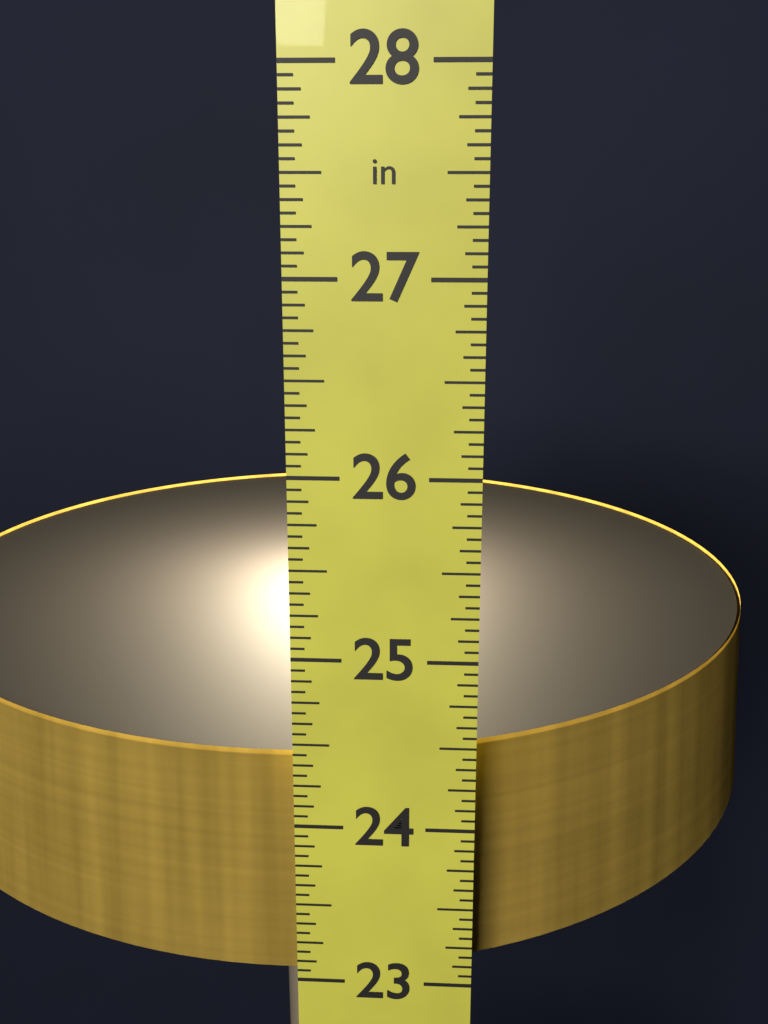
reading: 24.3750 in
